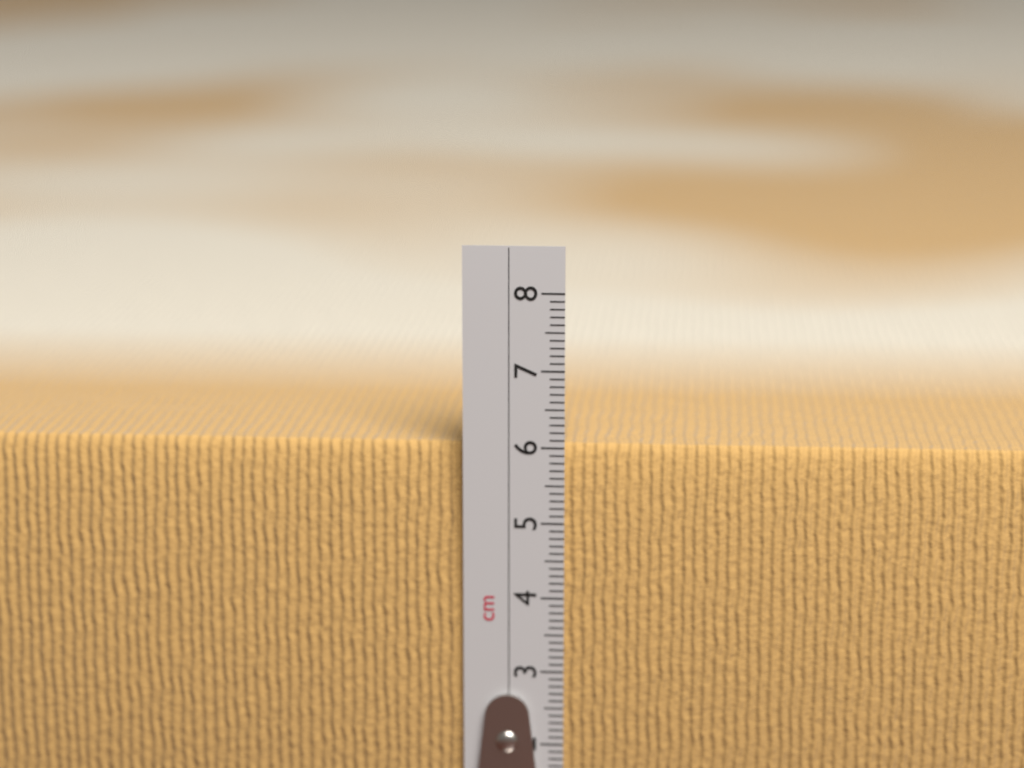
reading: 6.0 cm
